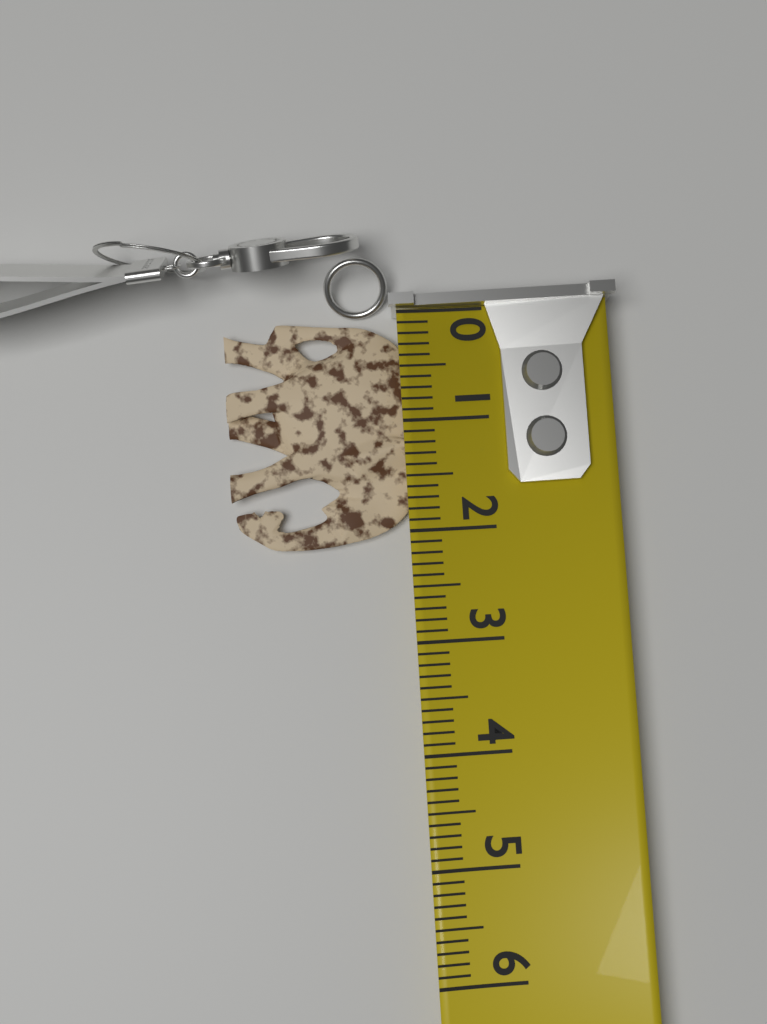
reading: 2.1 (no unit)
